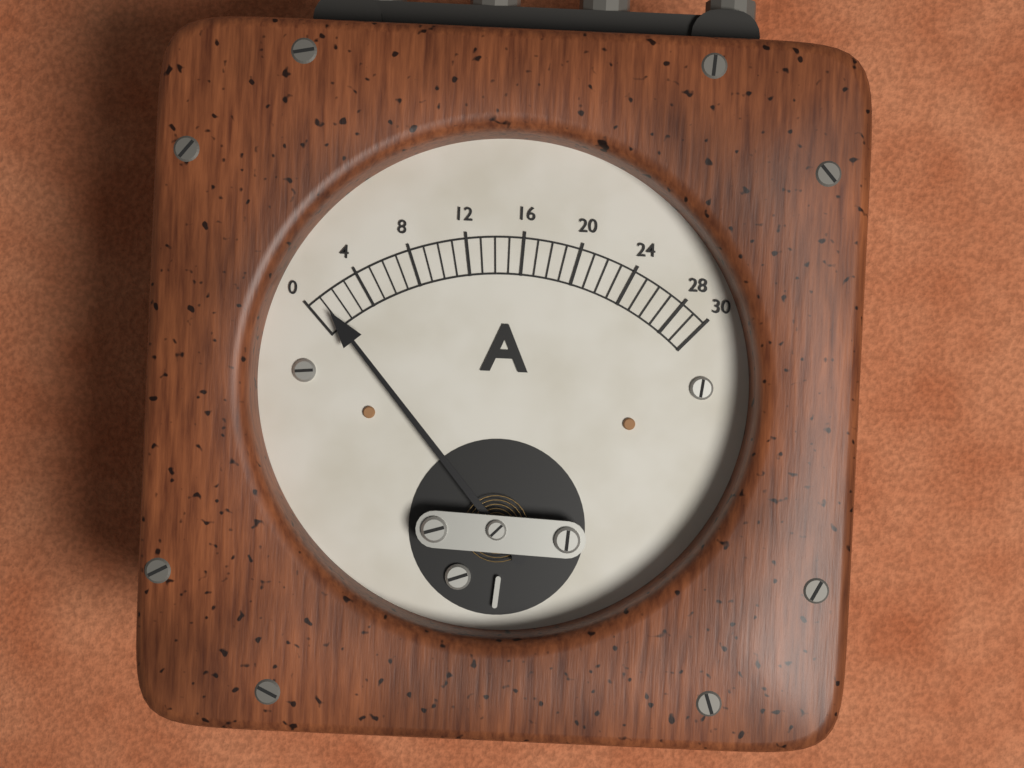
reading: 1 A
